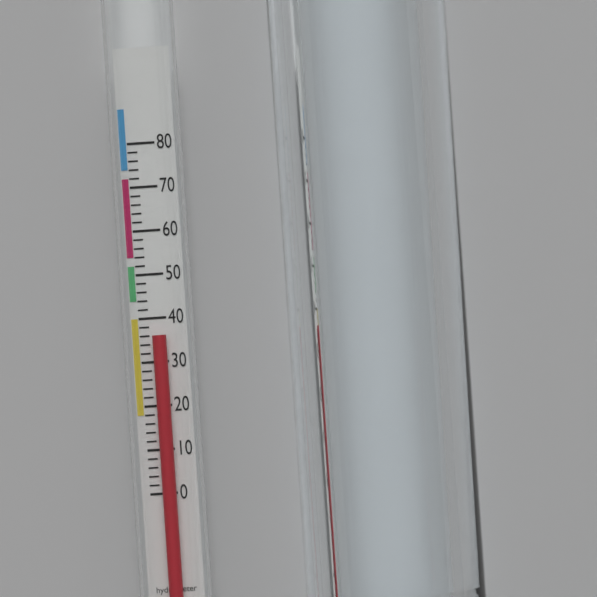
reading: 36 (no unit)
